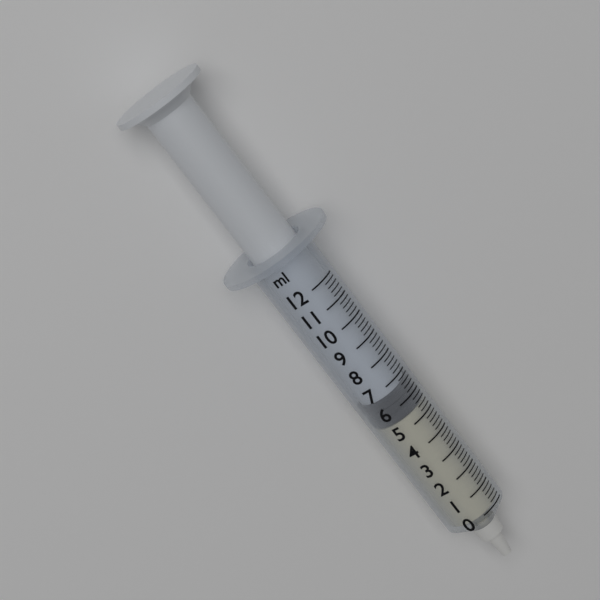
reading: 5.4 ml
